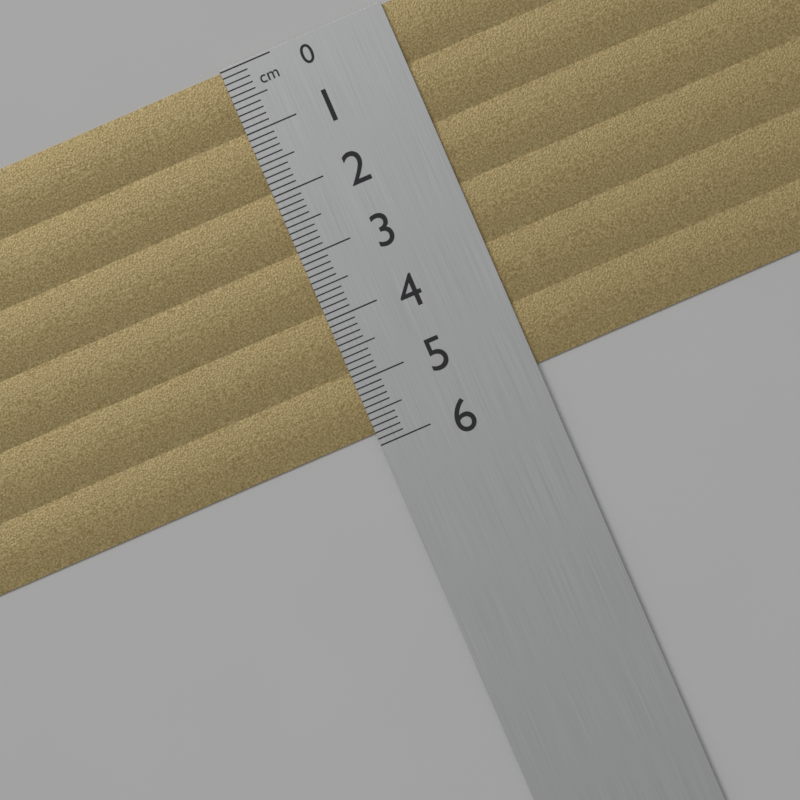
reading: 5.8 cm
